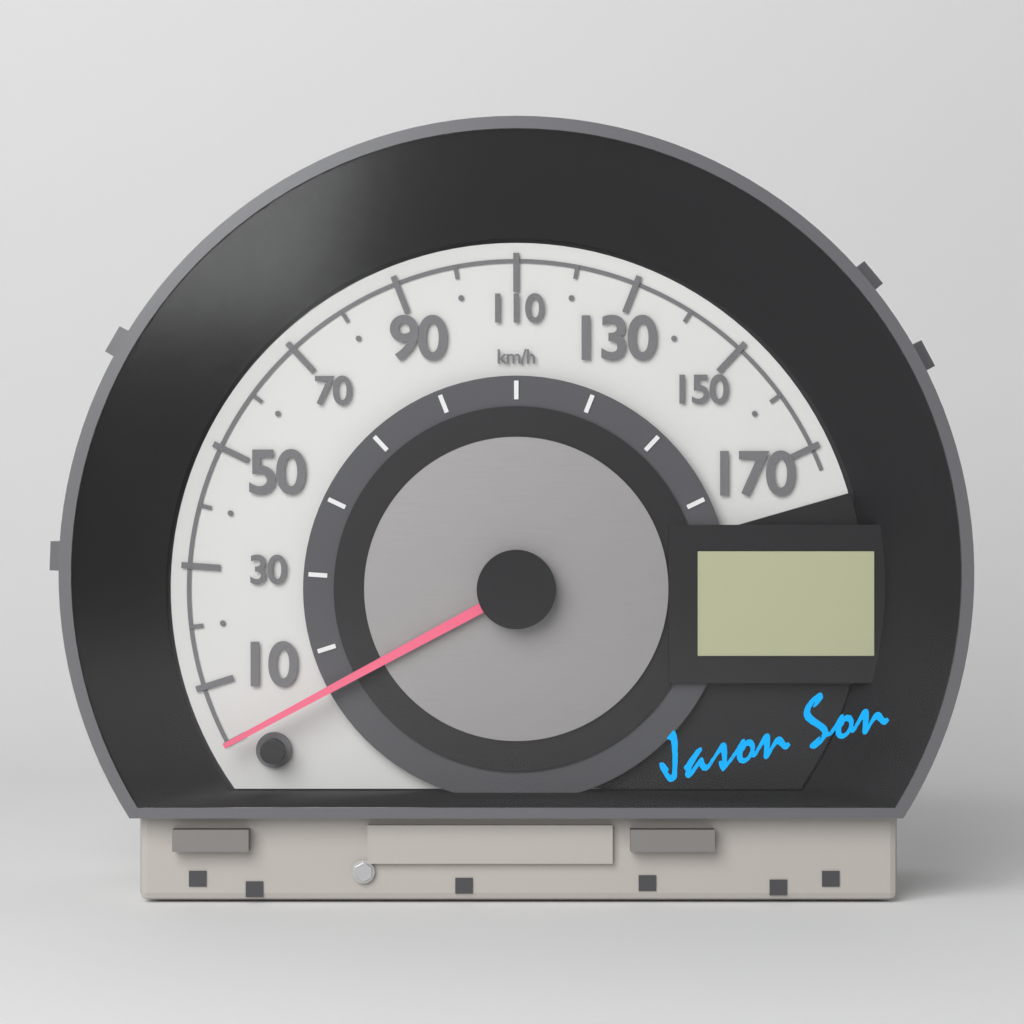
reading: 0 km/h
